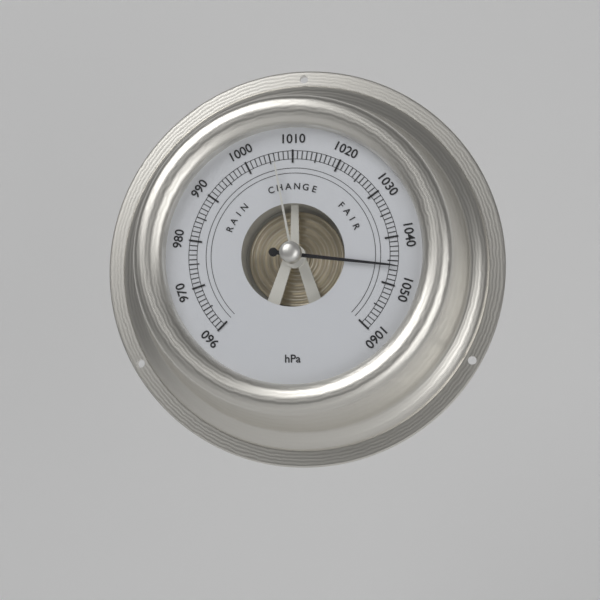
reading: 1046 hPa
